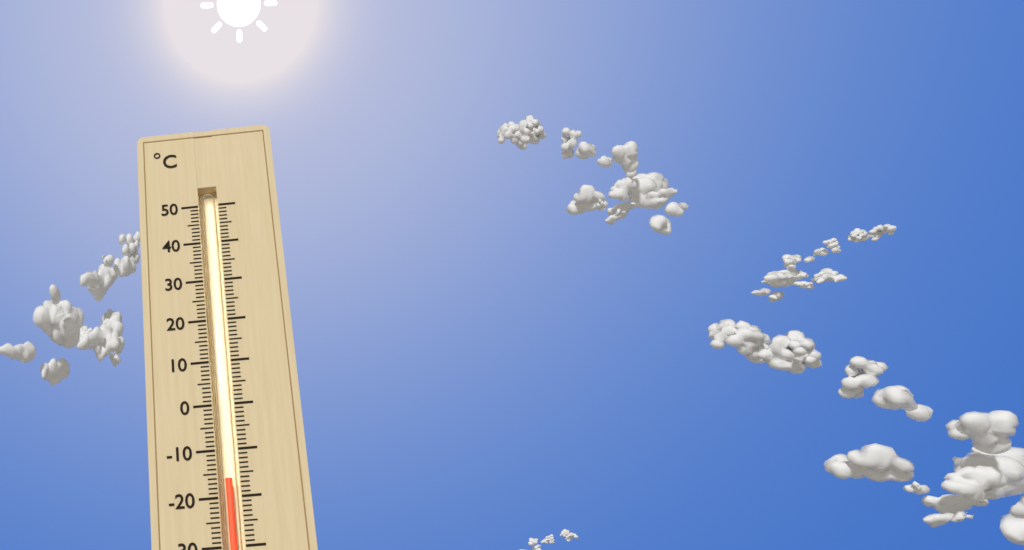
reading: -16 °C
